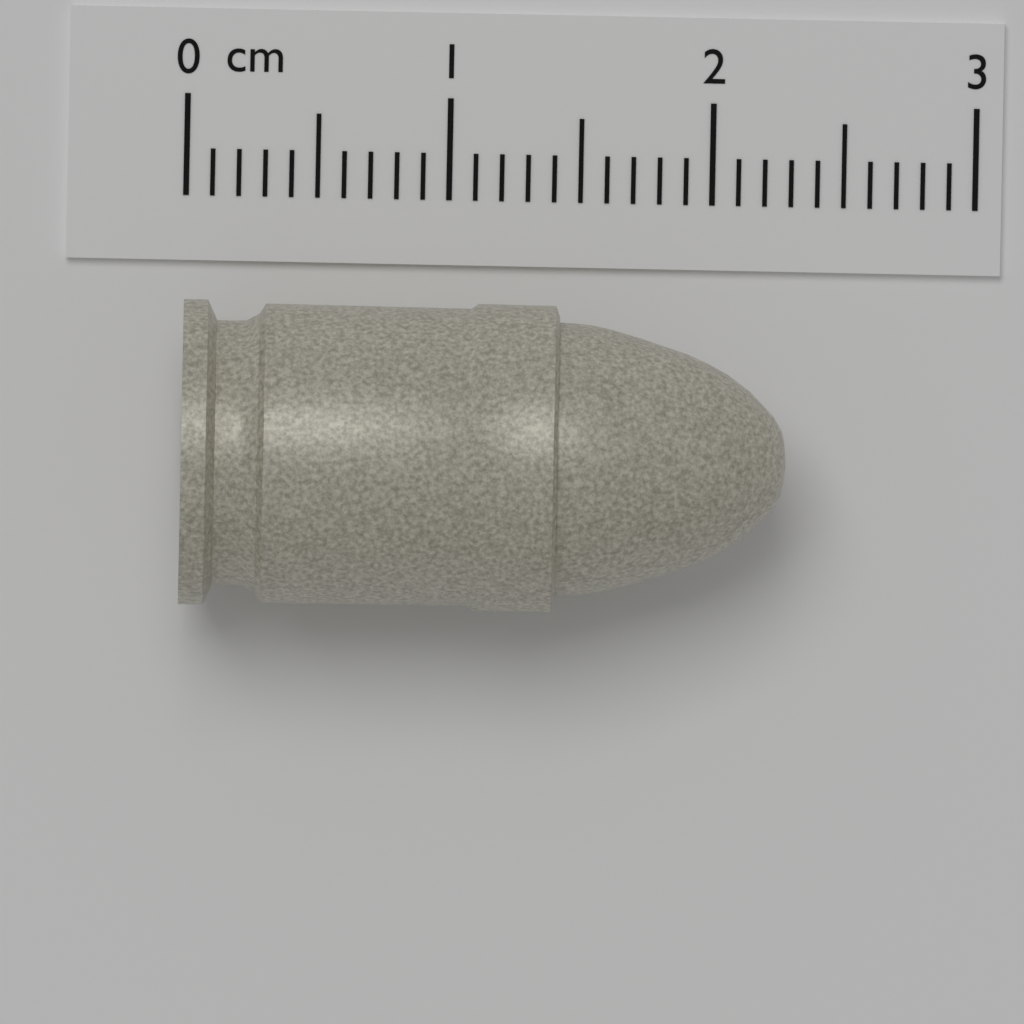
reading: 2.3 cm
